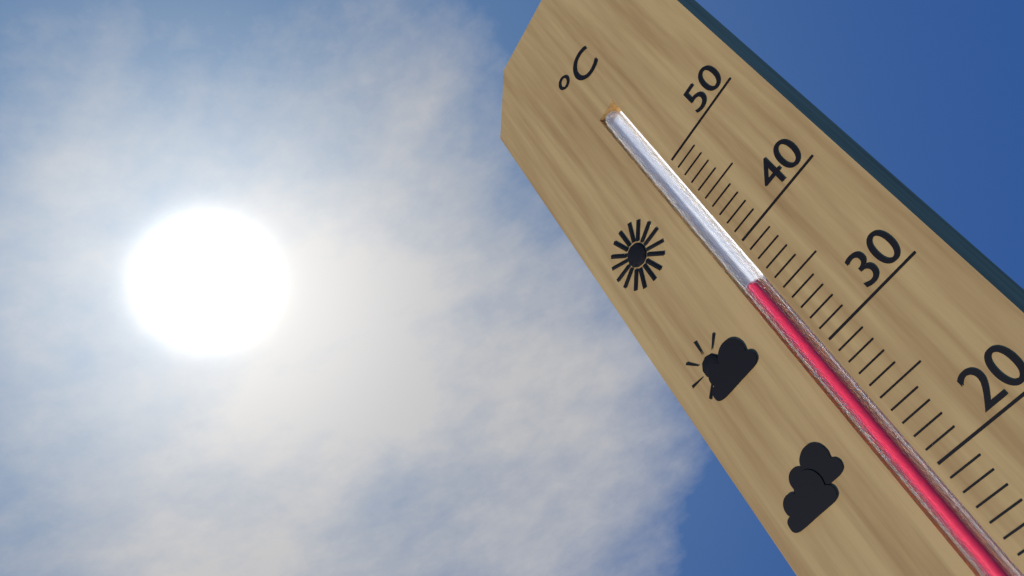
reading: 37 °C
